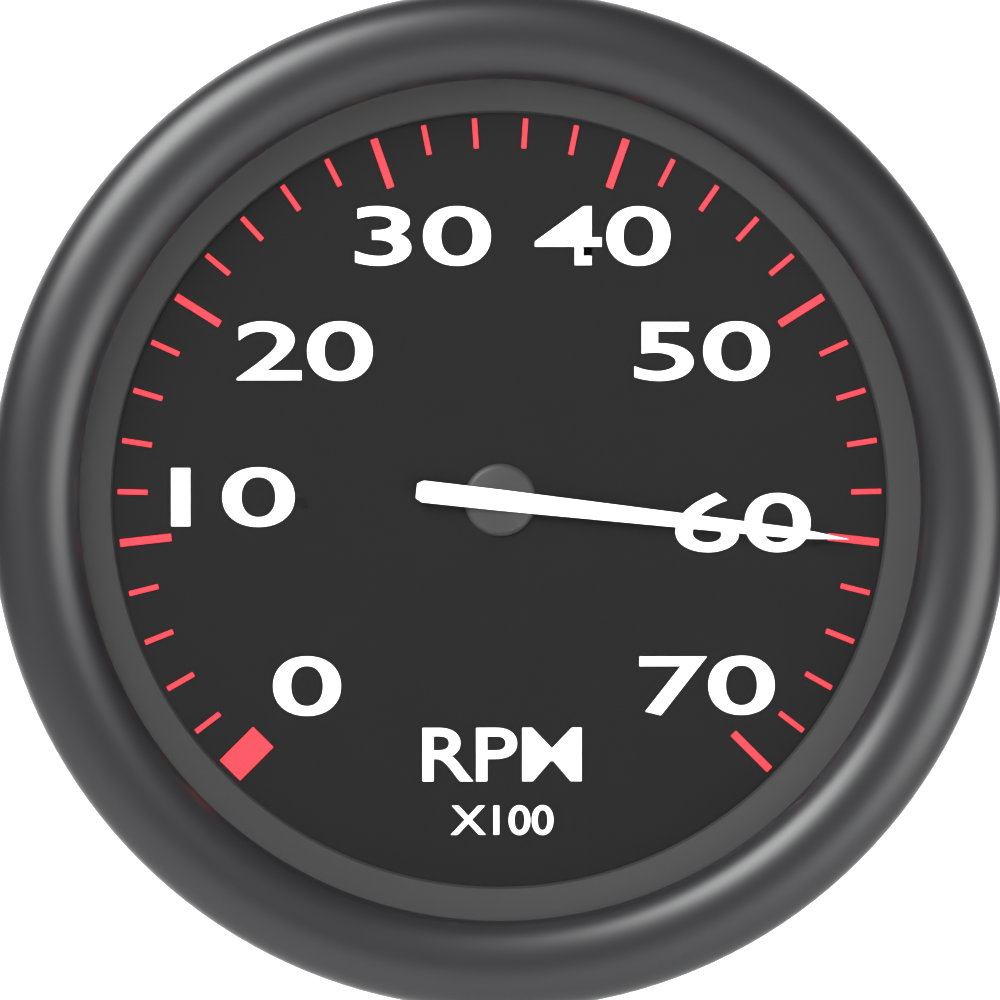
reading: 6000 RPM
